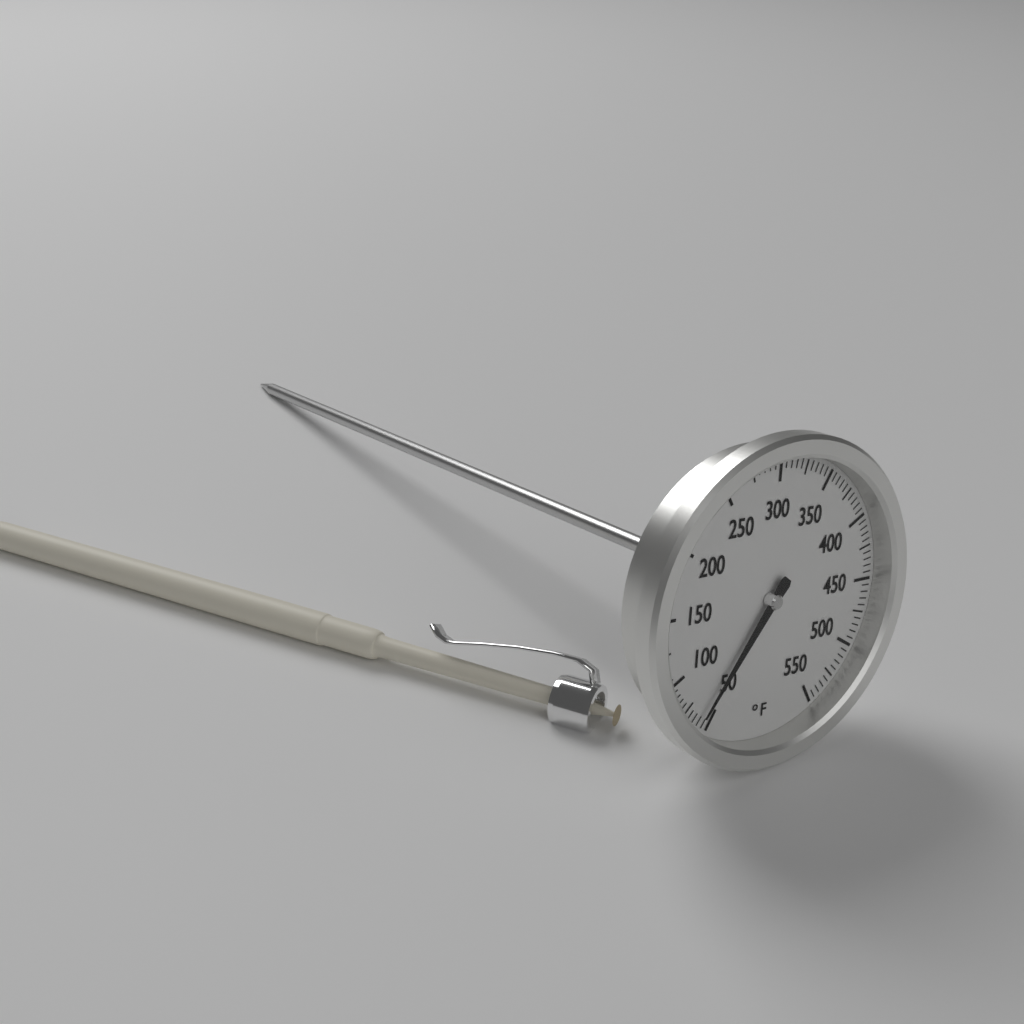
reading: 60 °F
